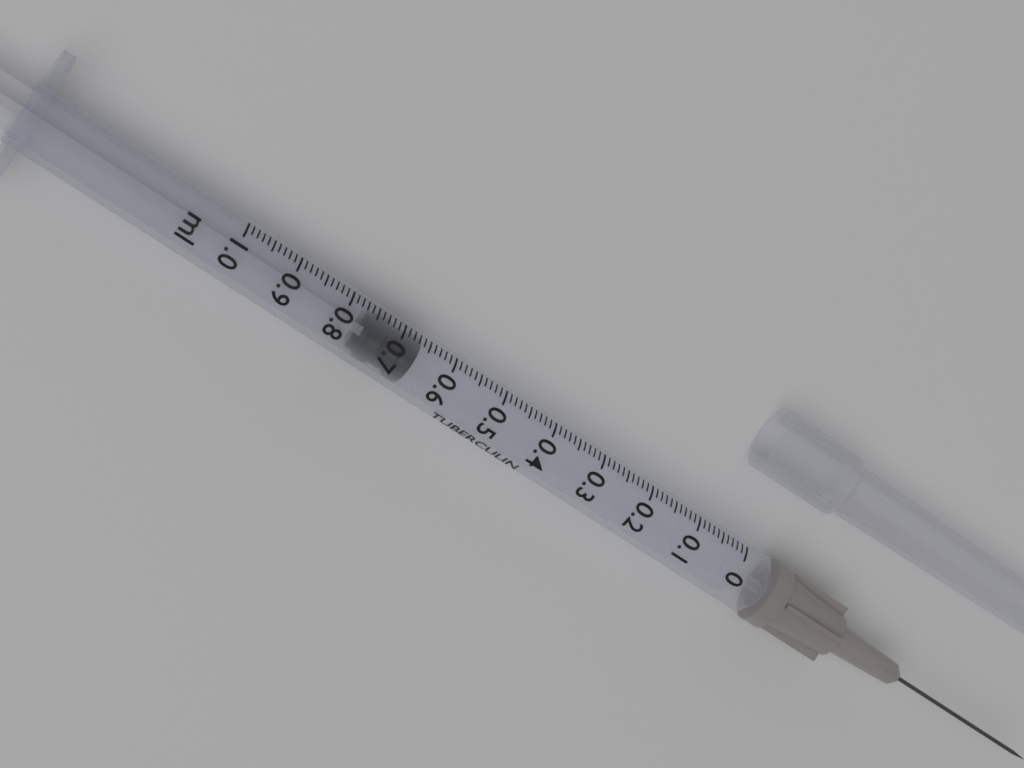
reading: 0.66 ml
